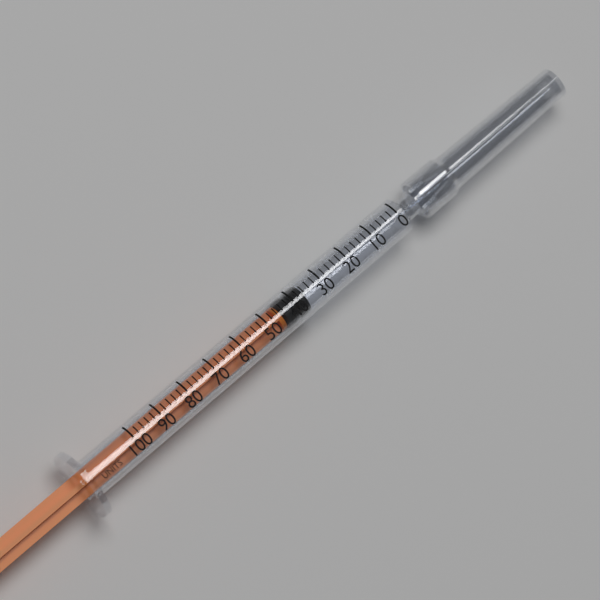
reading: 36 units
